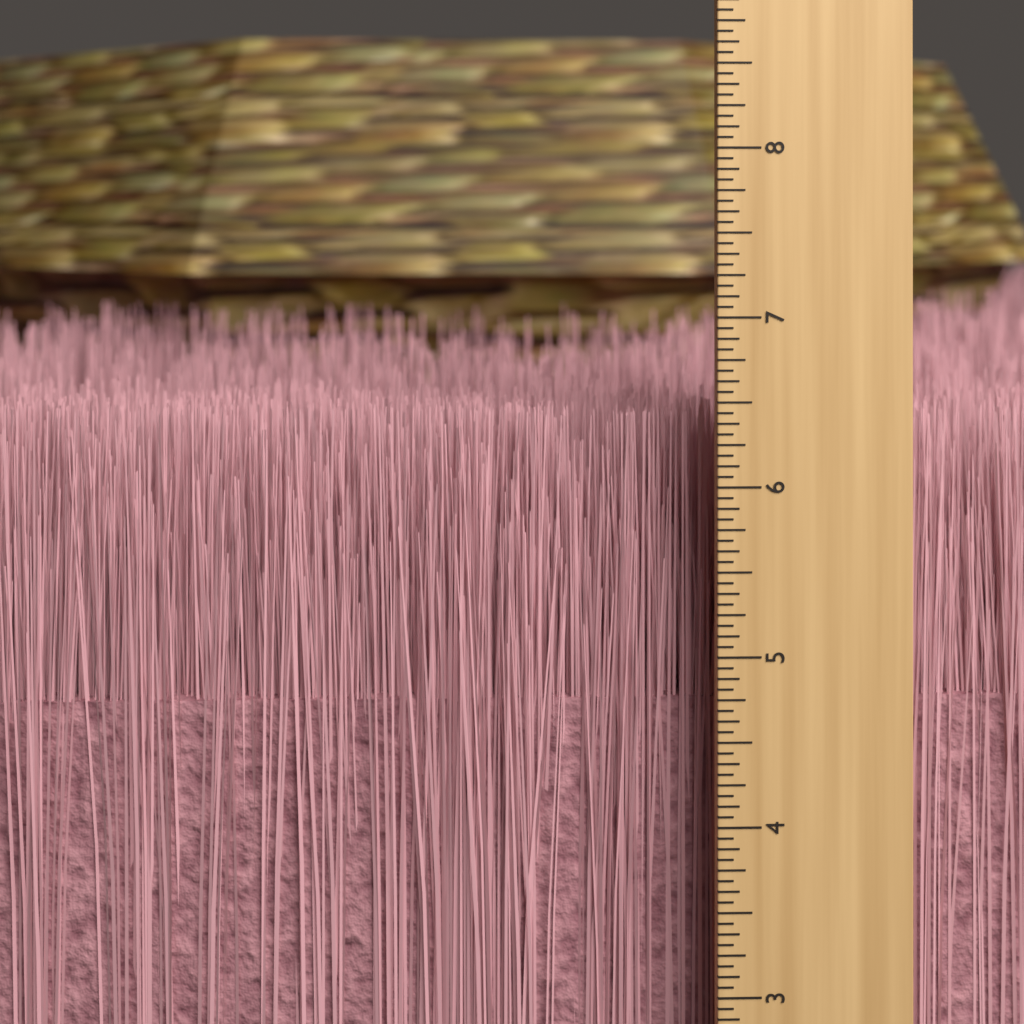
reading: 6.3750 inch
